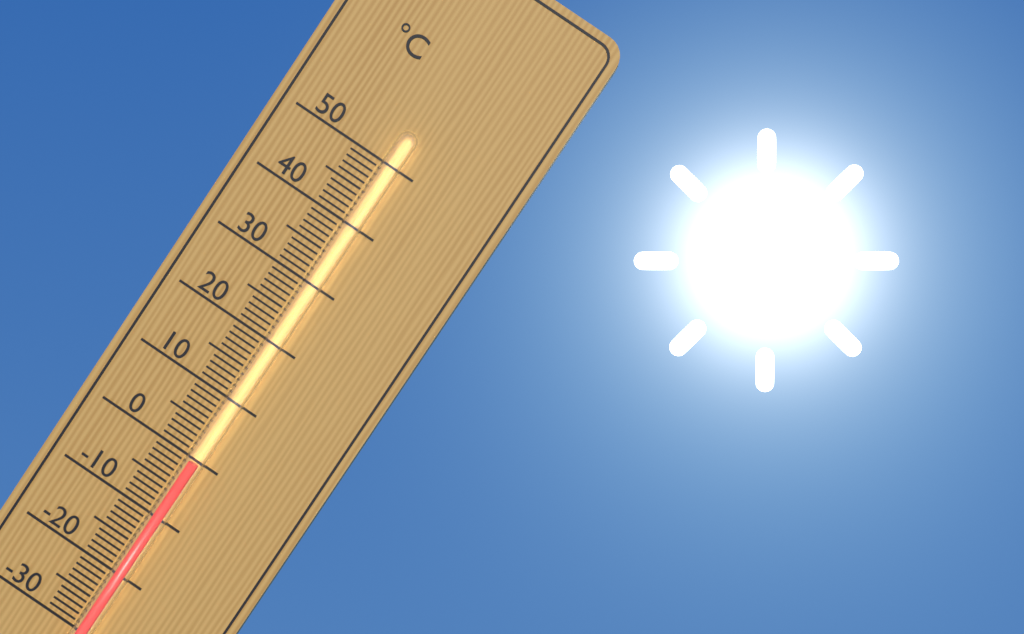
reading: 0 °C
